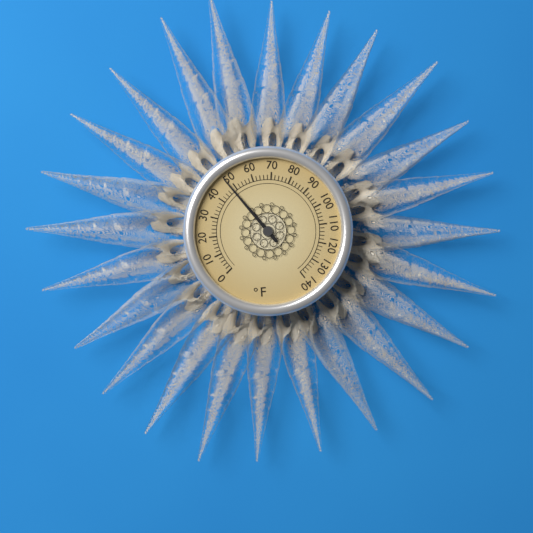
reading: 48 °F
